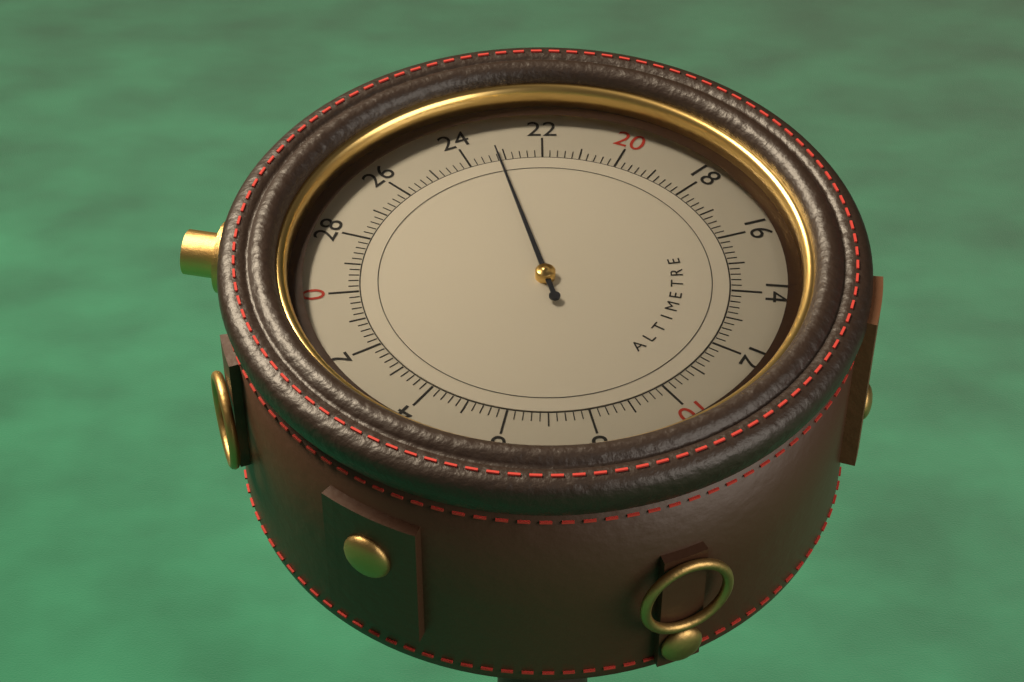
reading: 23.2 (no unit)
